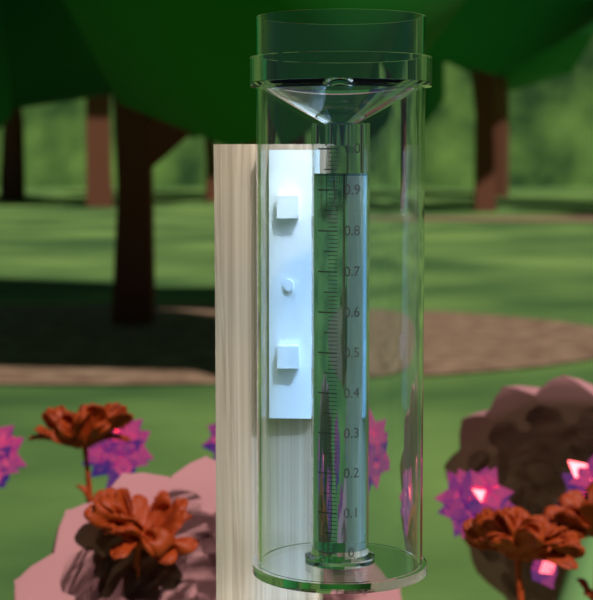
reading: 0.94 (no unit)
